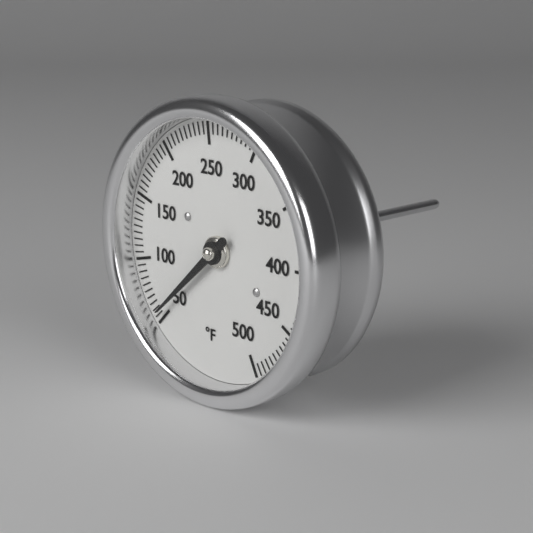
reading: 55 °F
